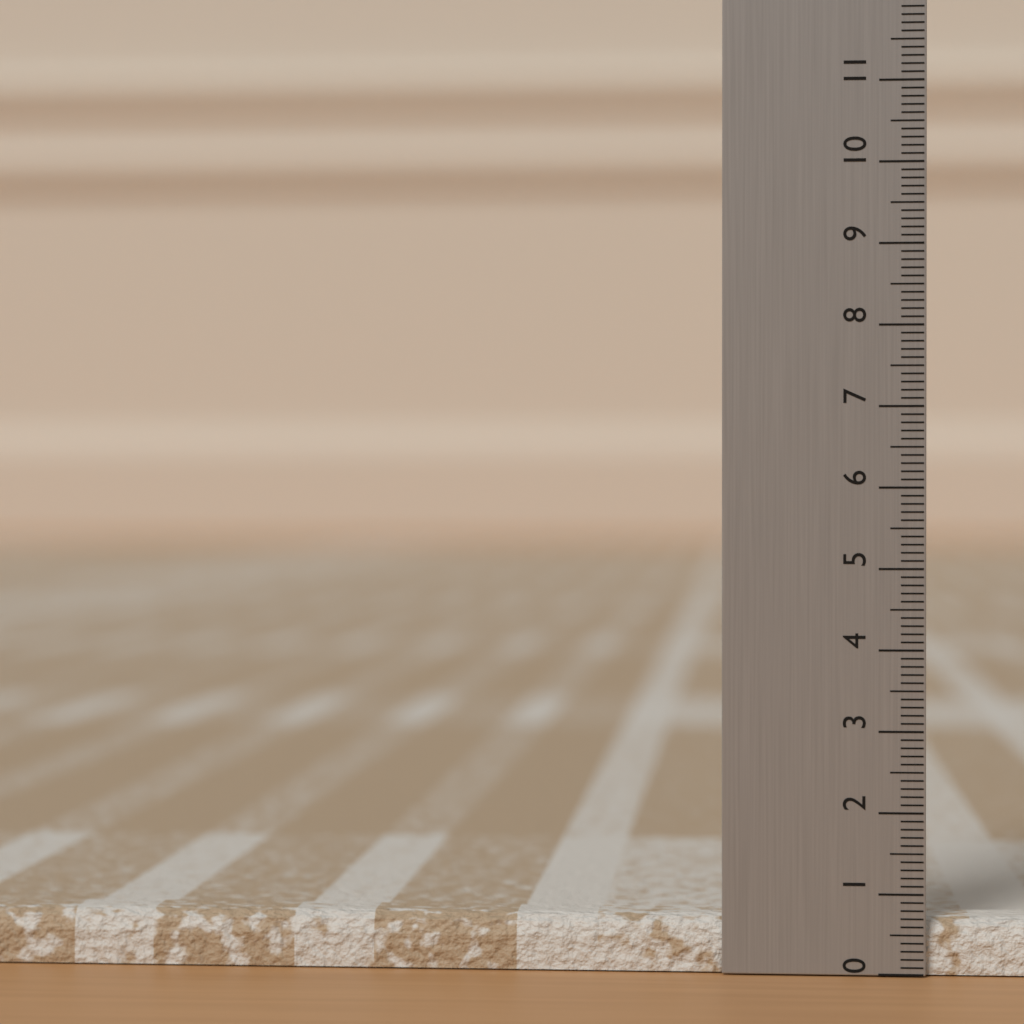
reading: 0.7 (no unit)
